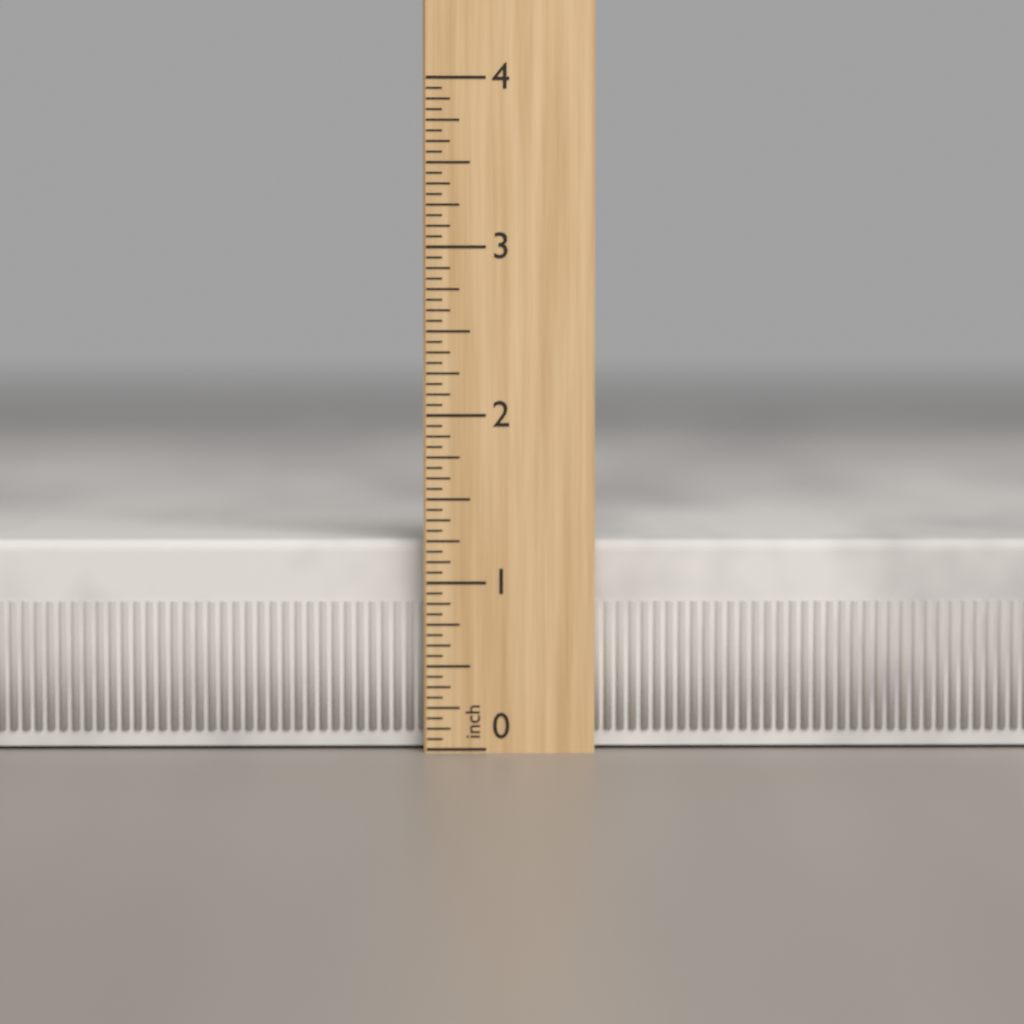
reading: 1.2500 inch
